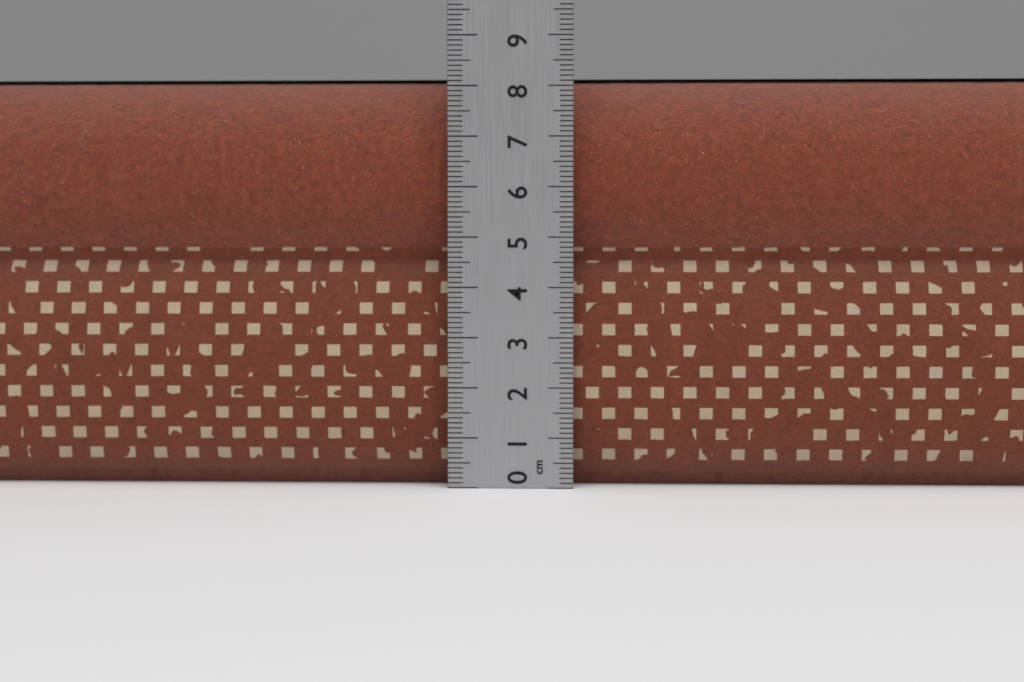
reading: 8.2 cm
